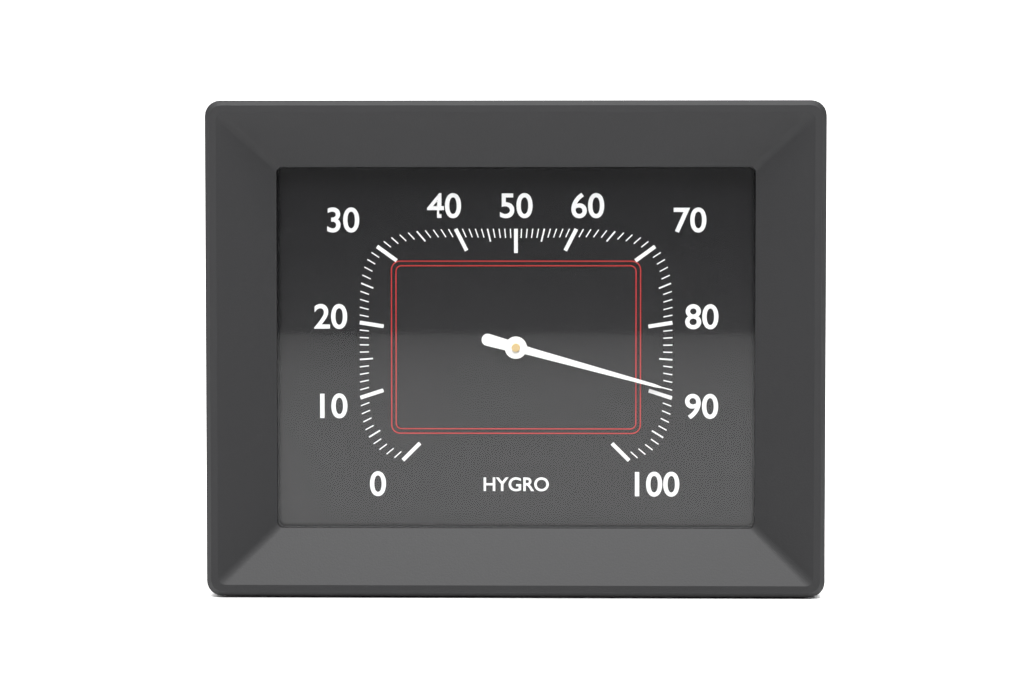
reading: 89 %
